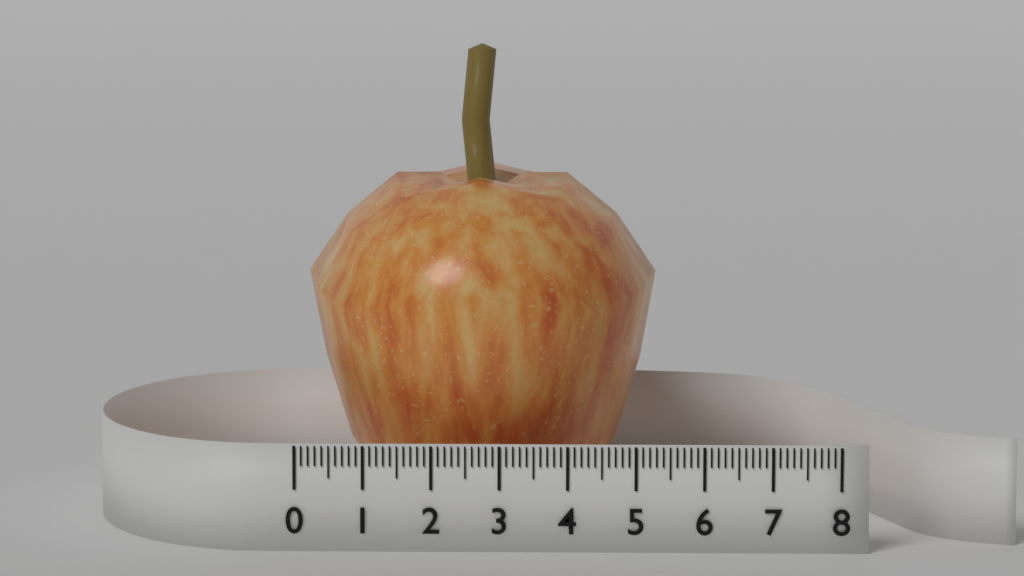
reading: 5.3 (no unit)
